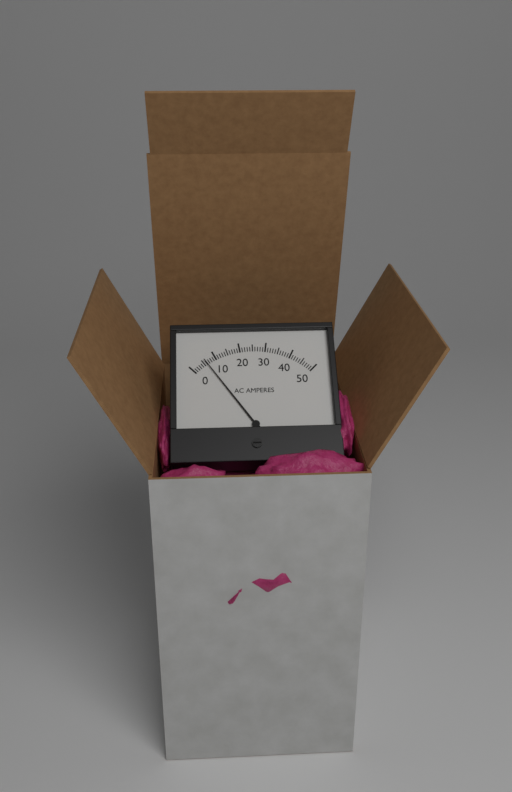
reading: 6 A
